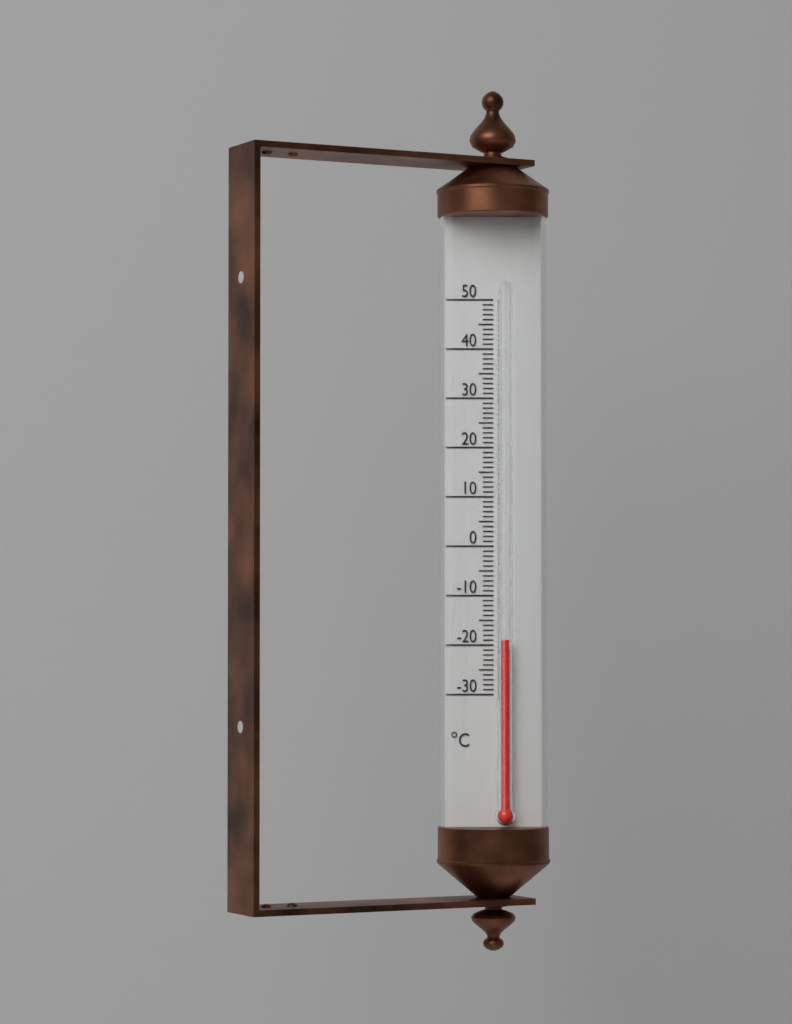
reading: -19 °C
